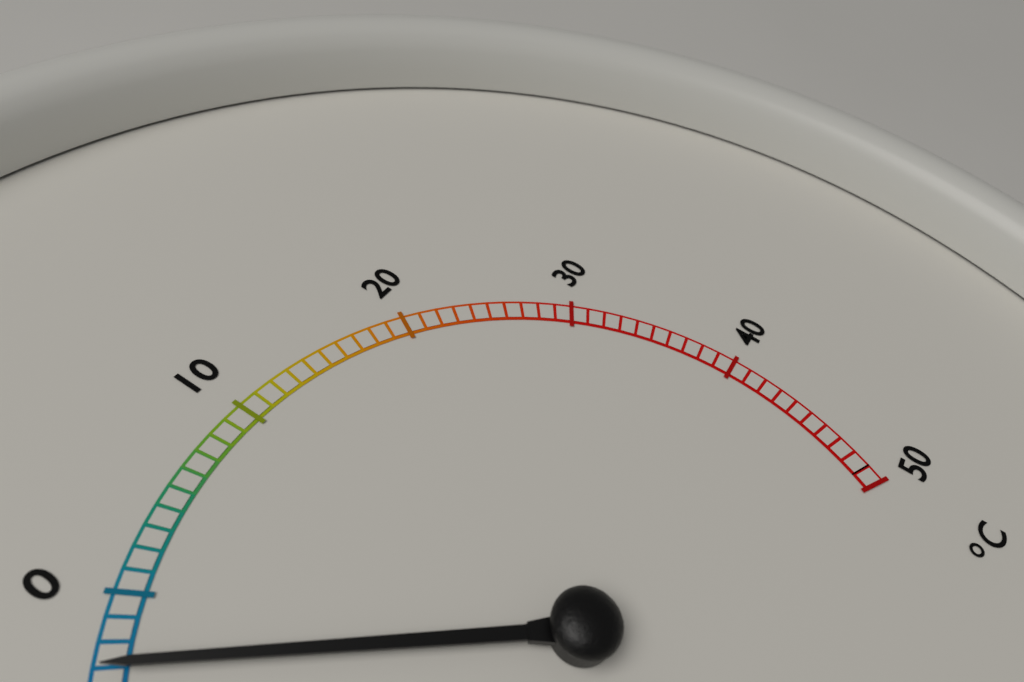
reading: -3 °C
